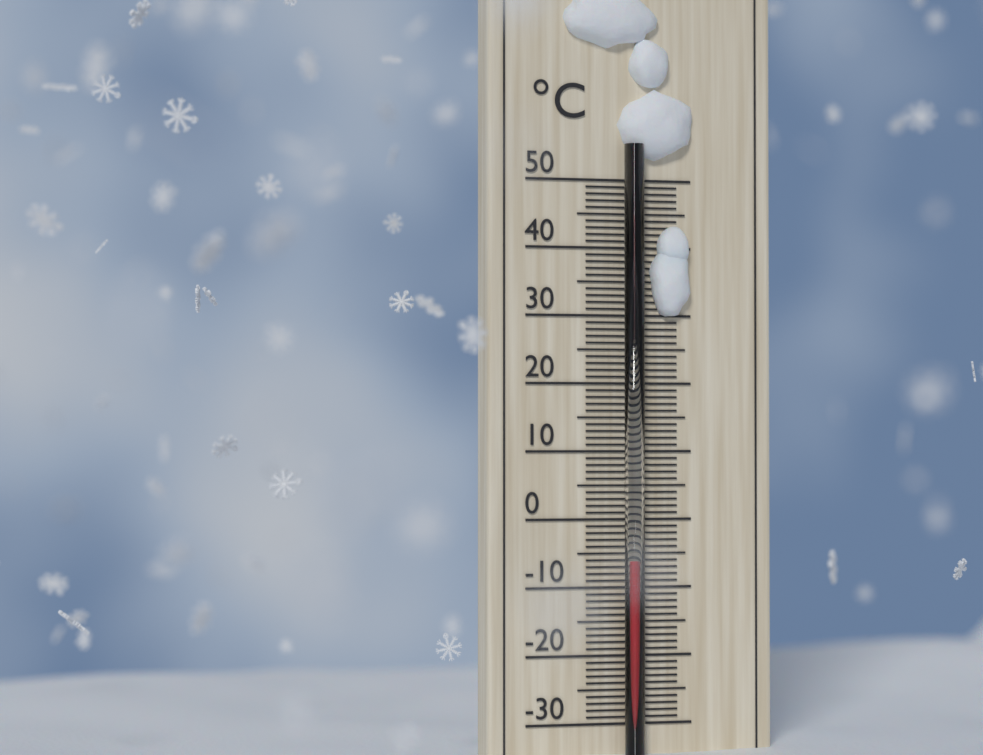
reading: -6 °C
